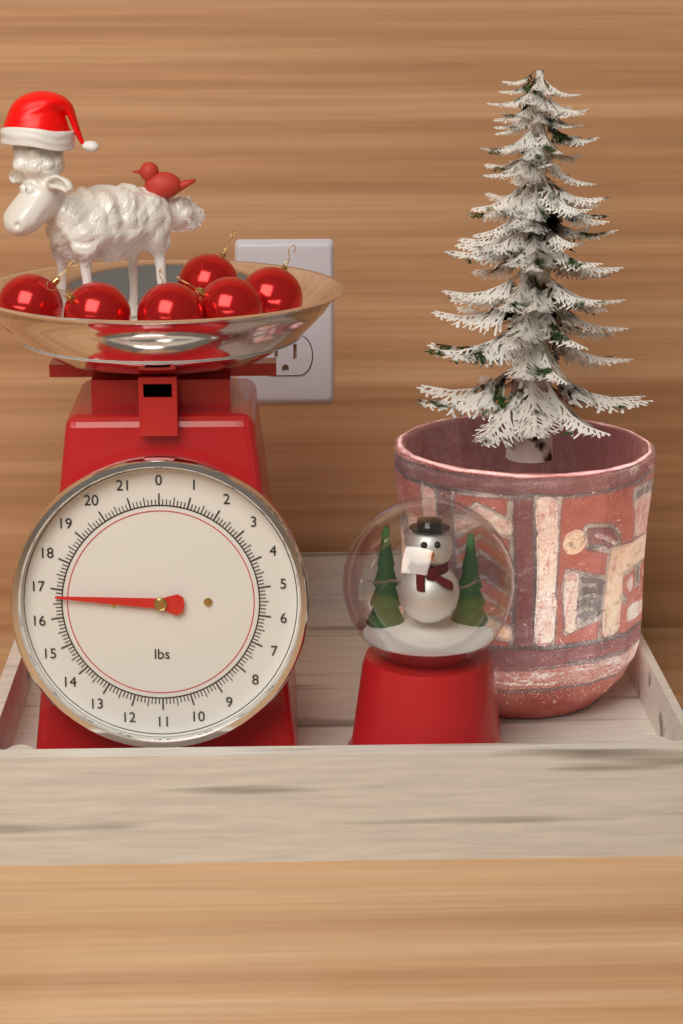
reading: 16.750 lbs
